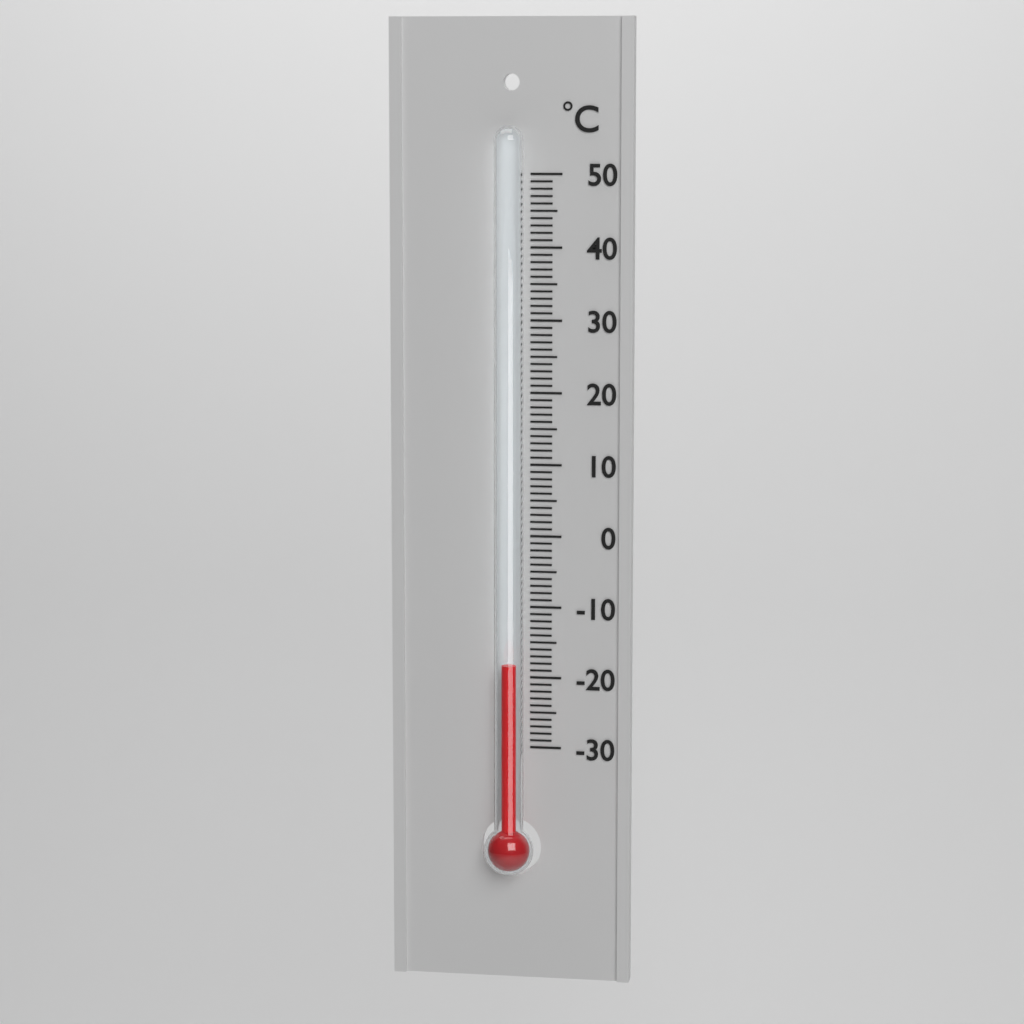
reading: -18 °C
